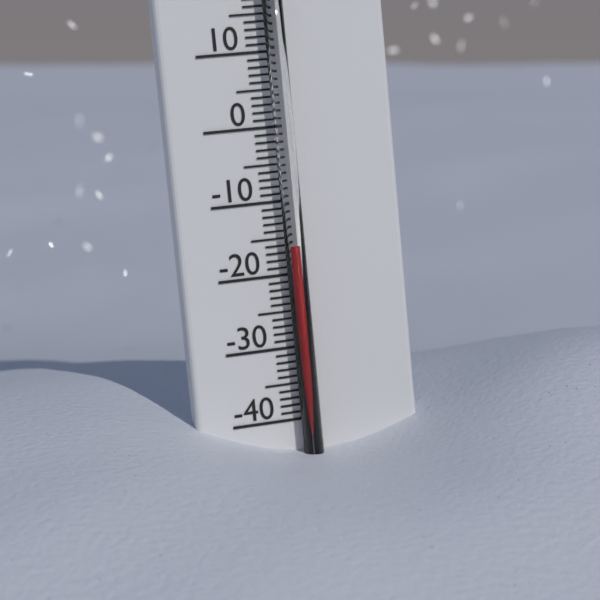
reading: -16 °C
